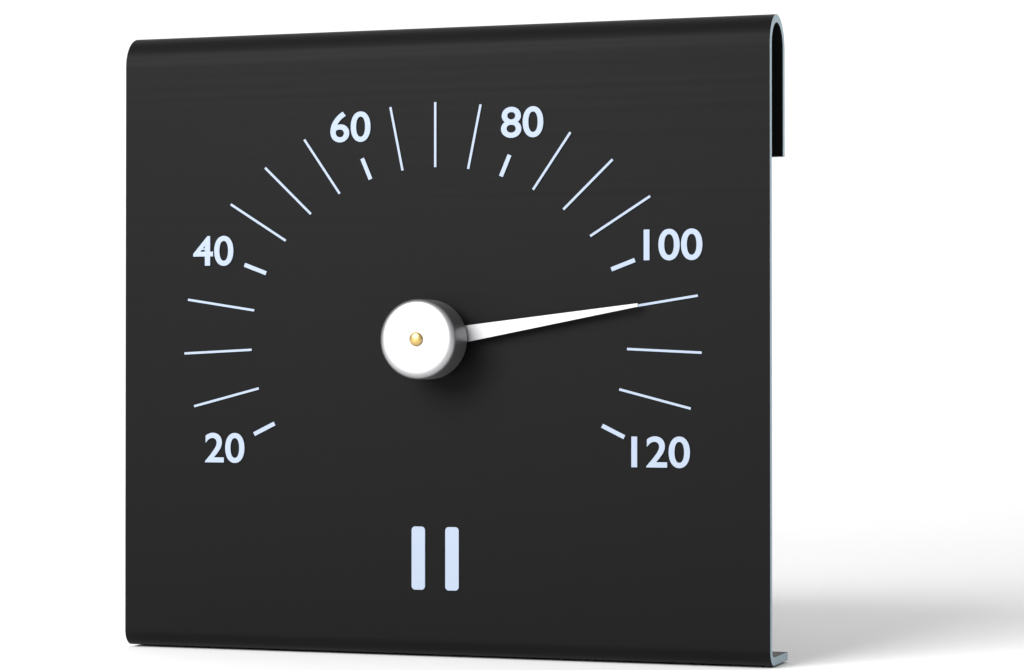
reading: 105 (no unit)
